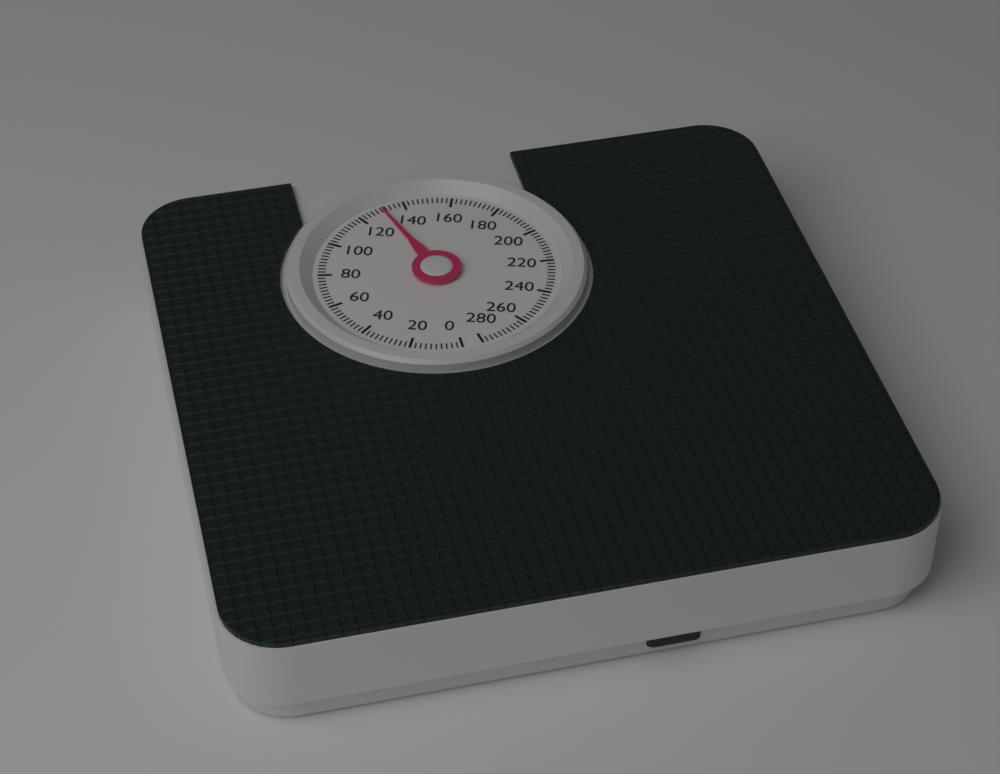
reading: 130 (no unit)
